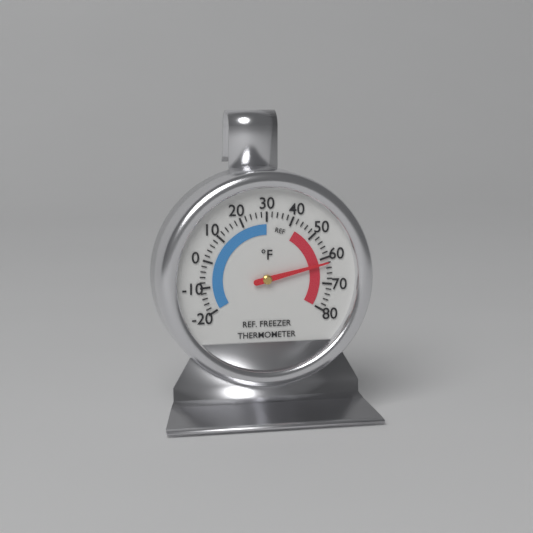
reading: 62 °F
